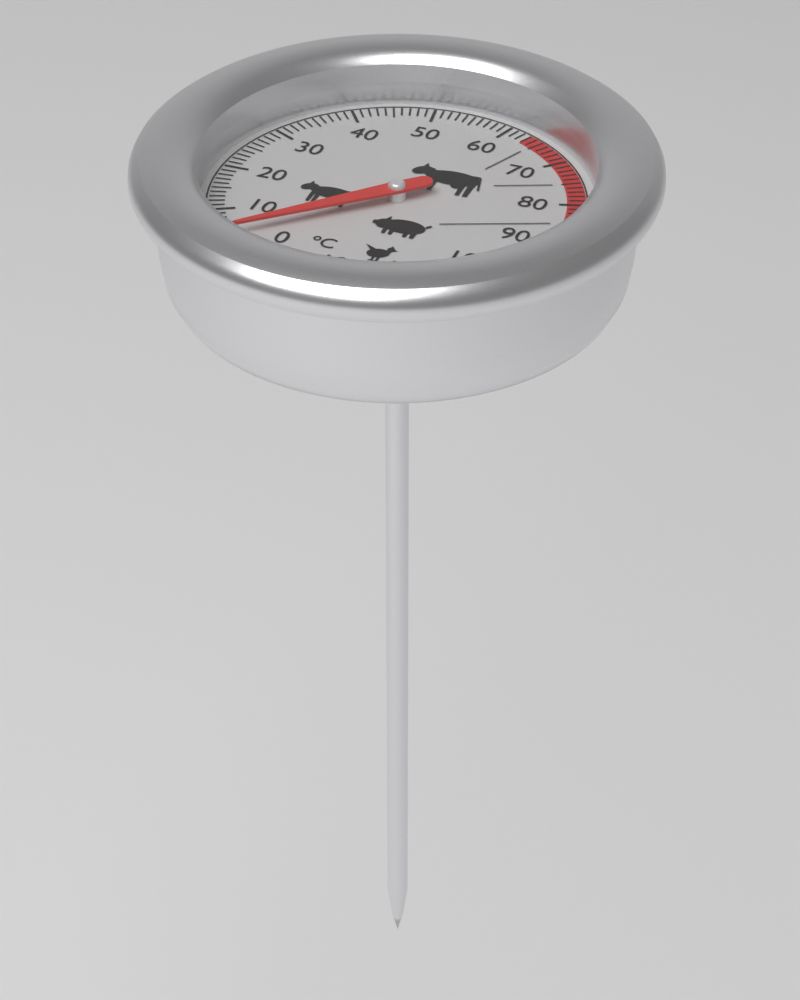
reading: 4 °C
